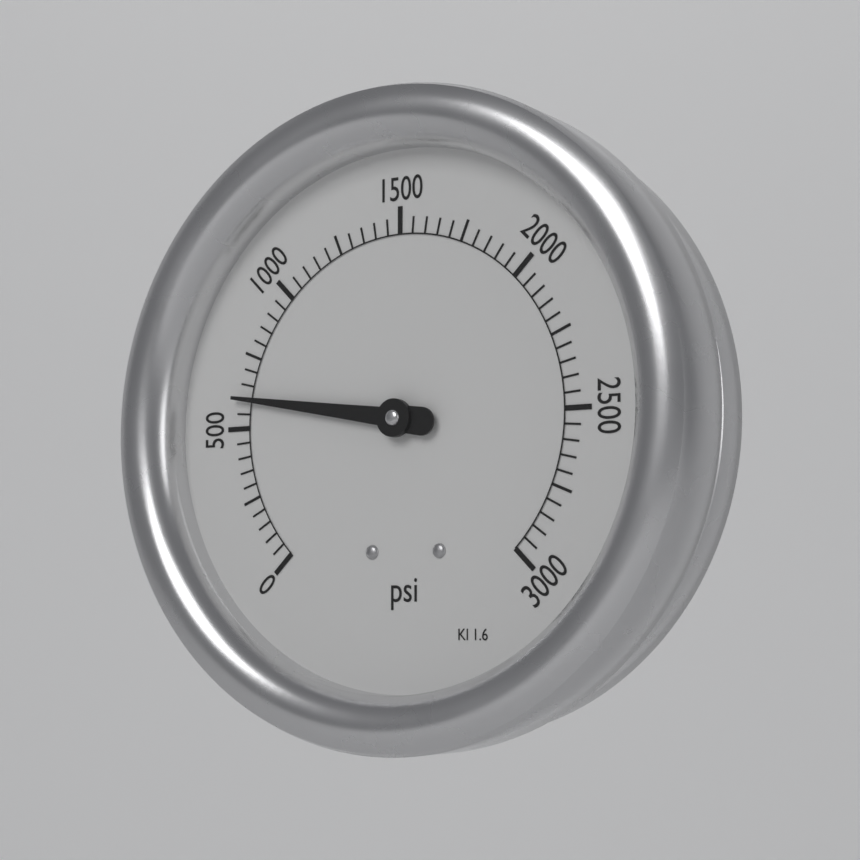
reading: 600 psi
